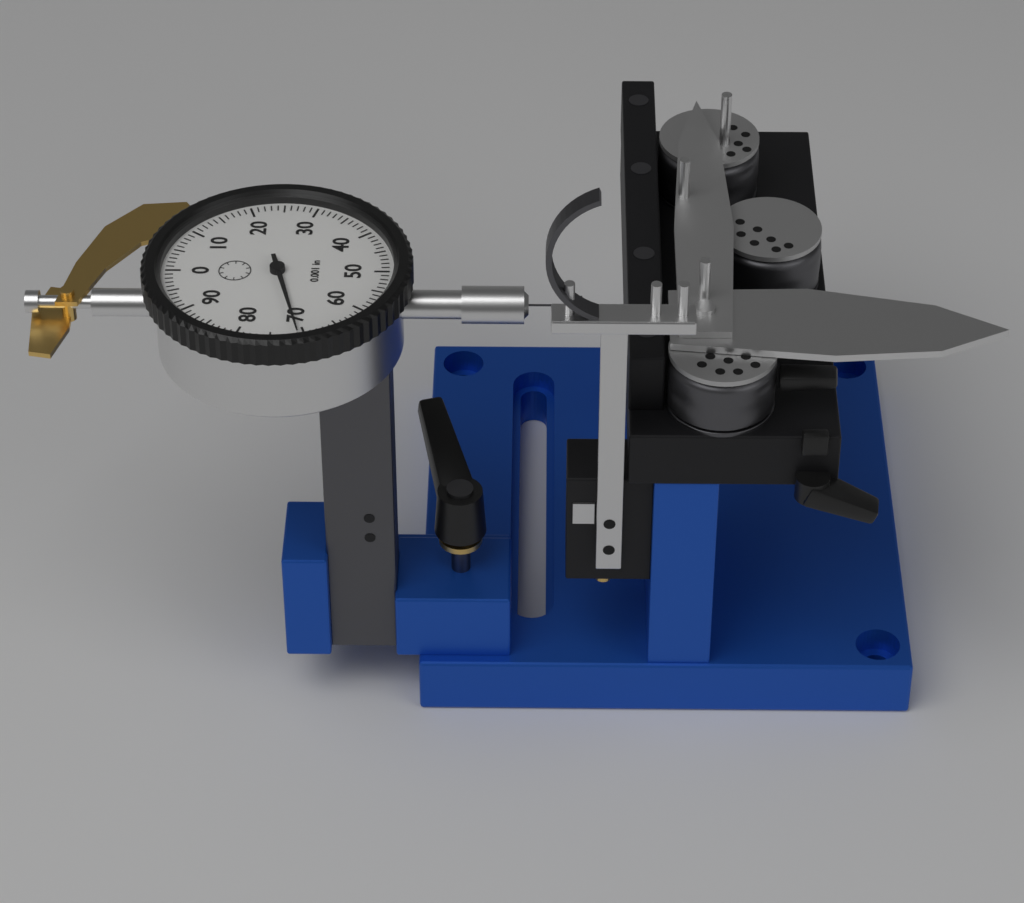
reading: 0.071 in
